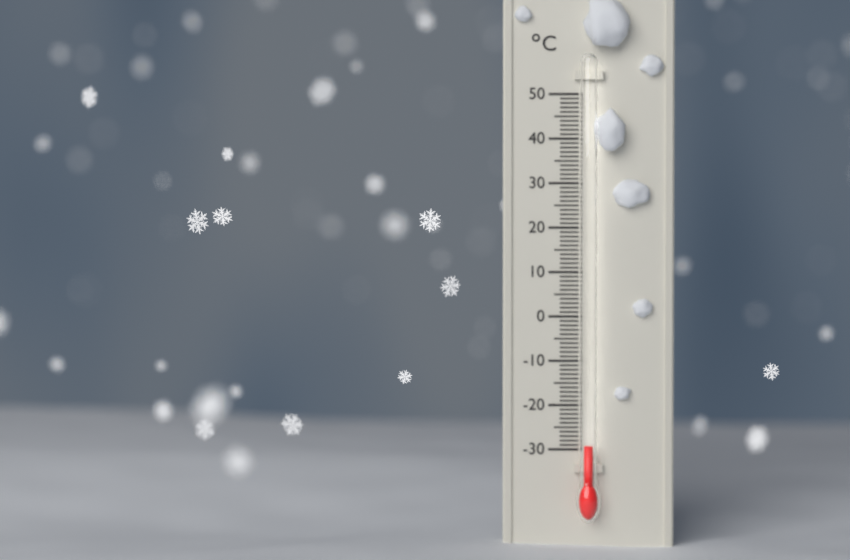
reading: -29 °C
